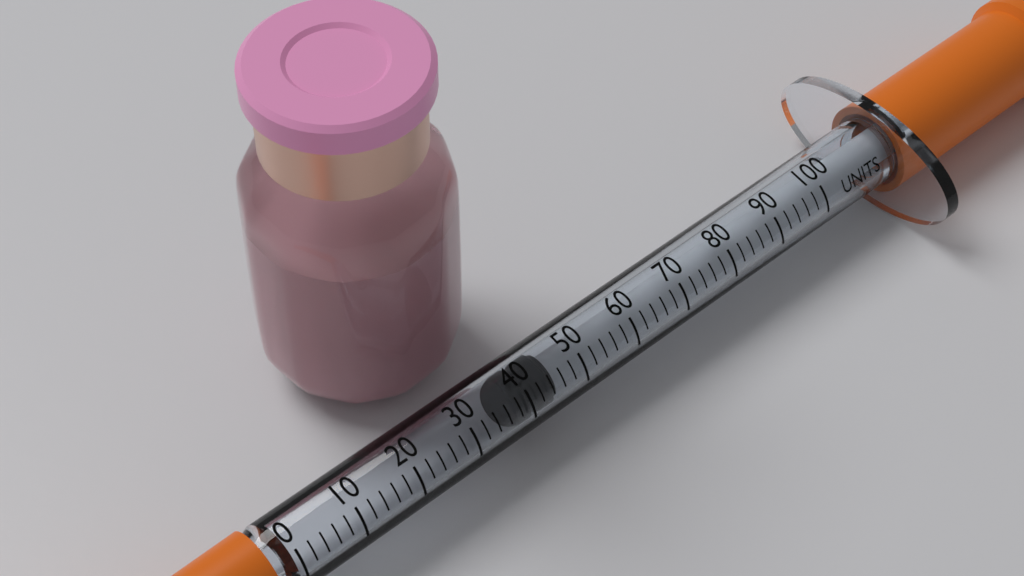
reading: 38 units
